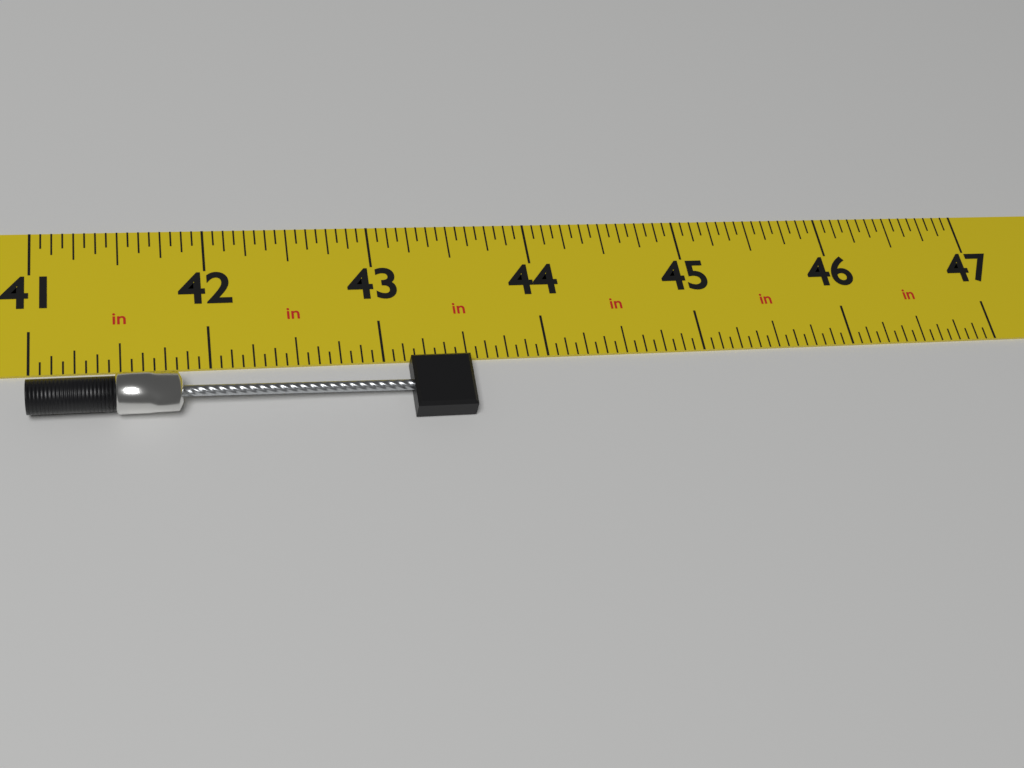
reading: 43.5000 in
